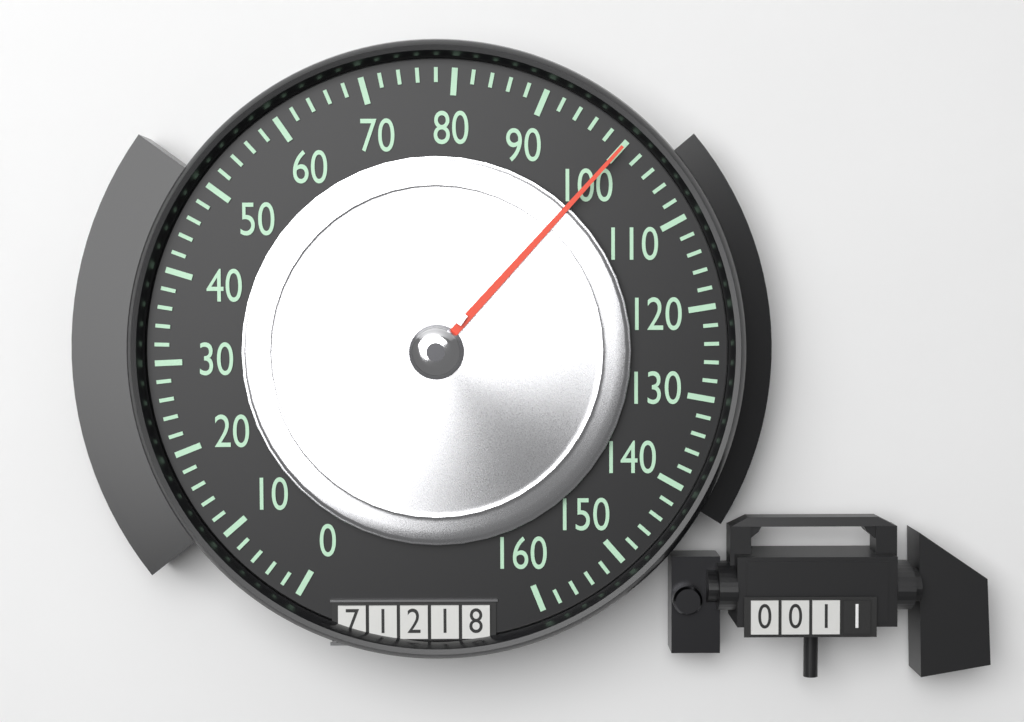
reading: 100 (no unit)
